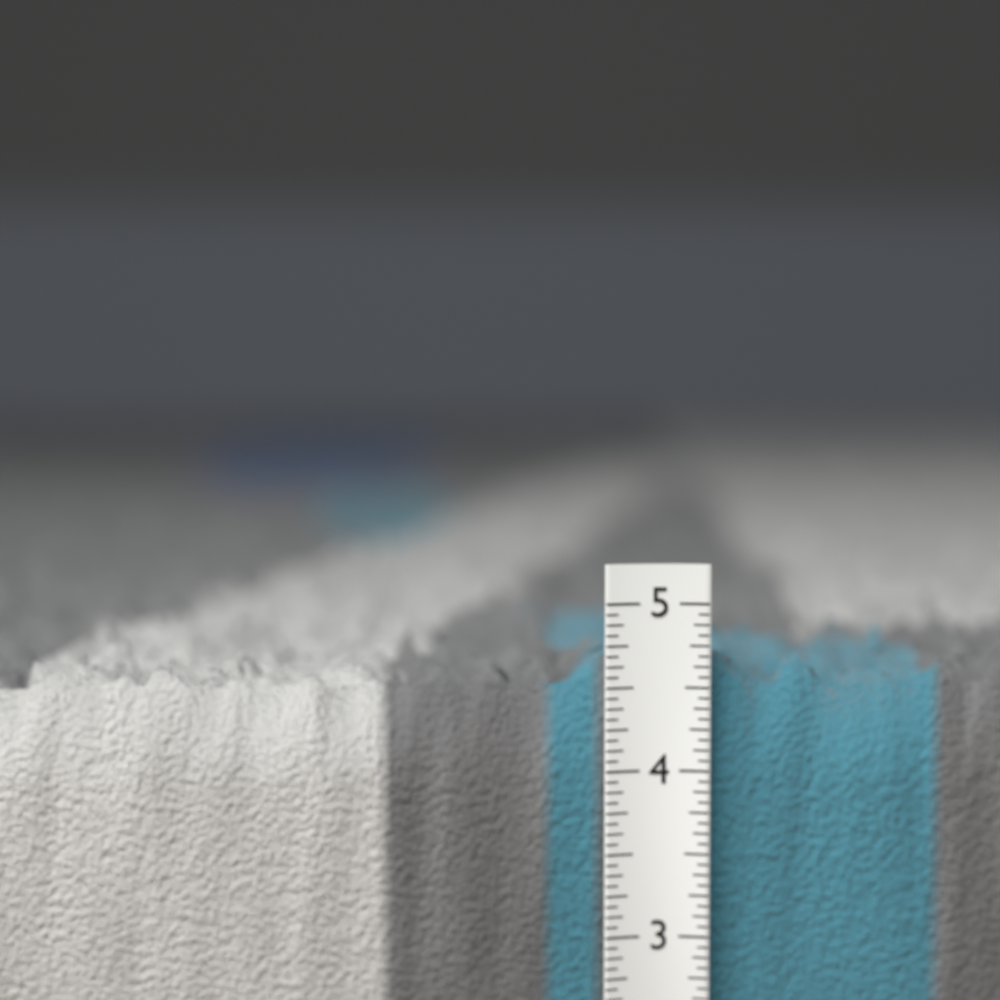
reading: 4.9375 in
